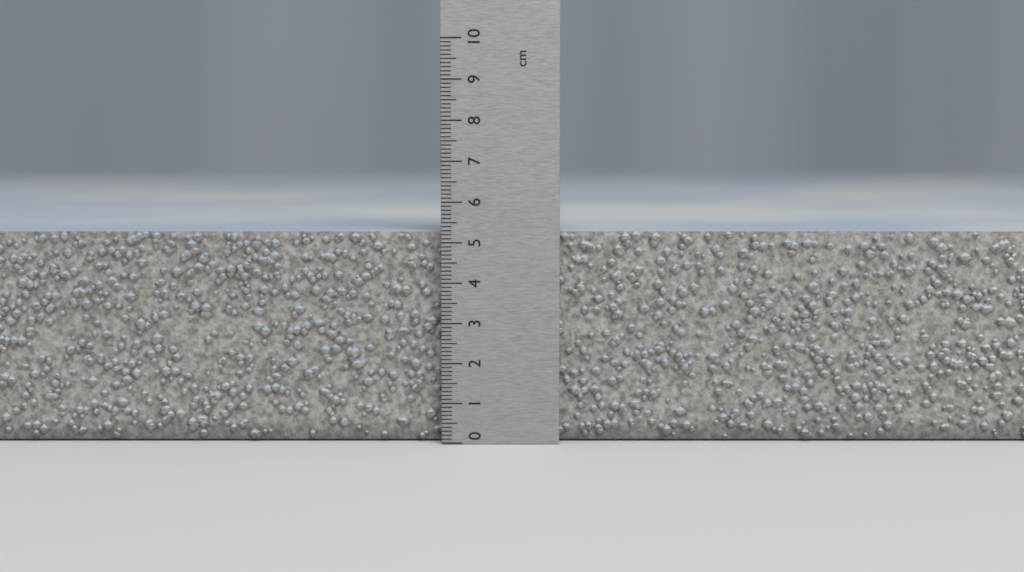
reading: 5.3 cm
